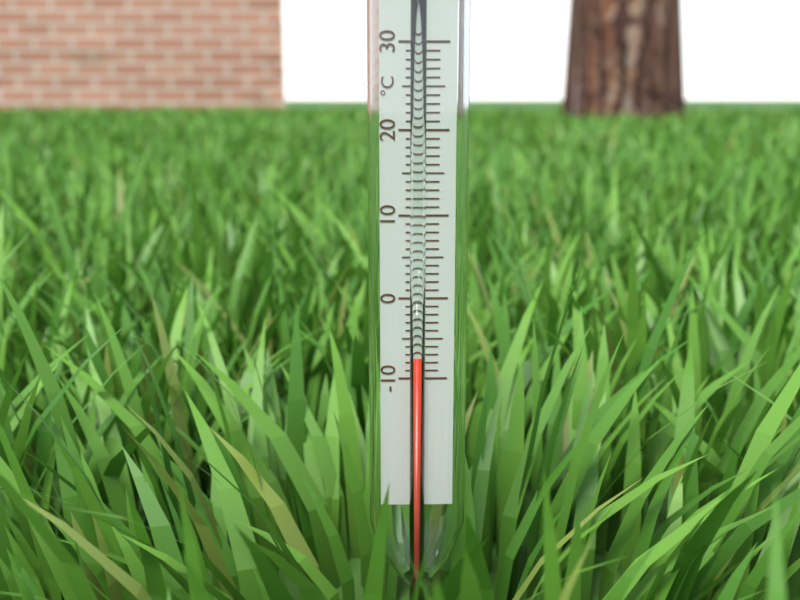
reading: -7 °C
